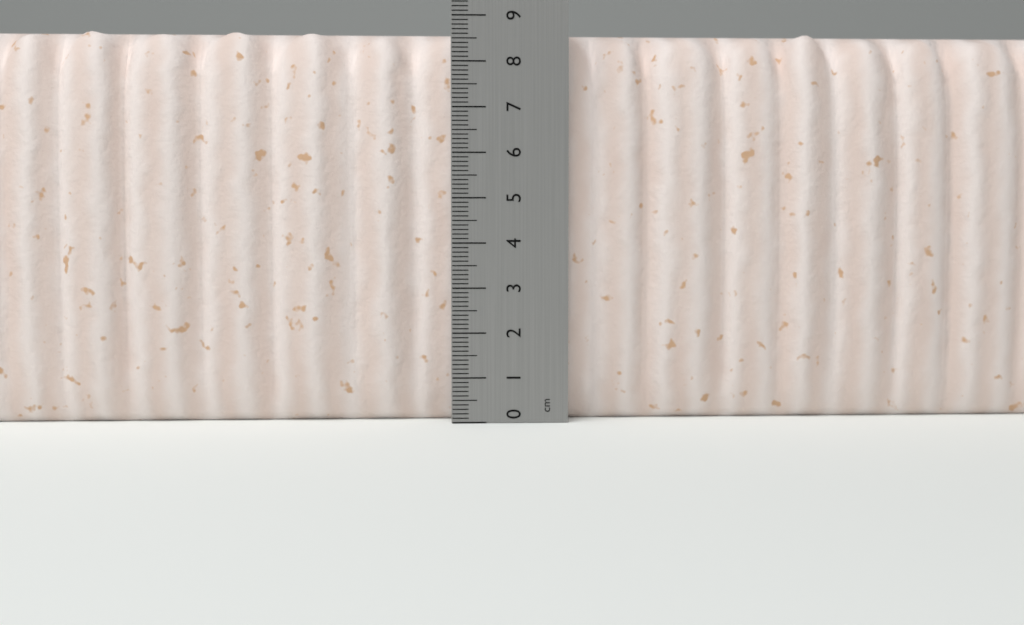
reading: 8.7 cm
